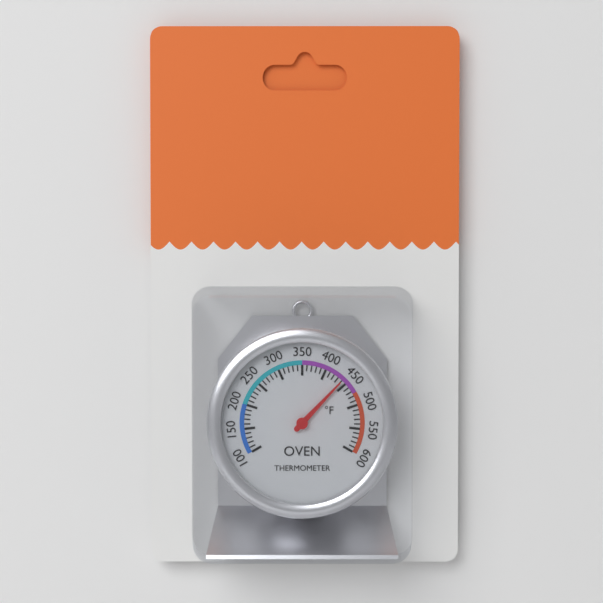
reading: 440 °F
